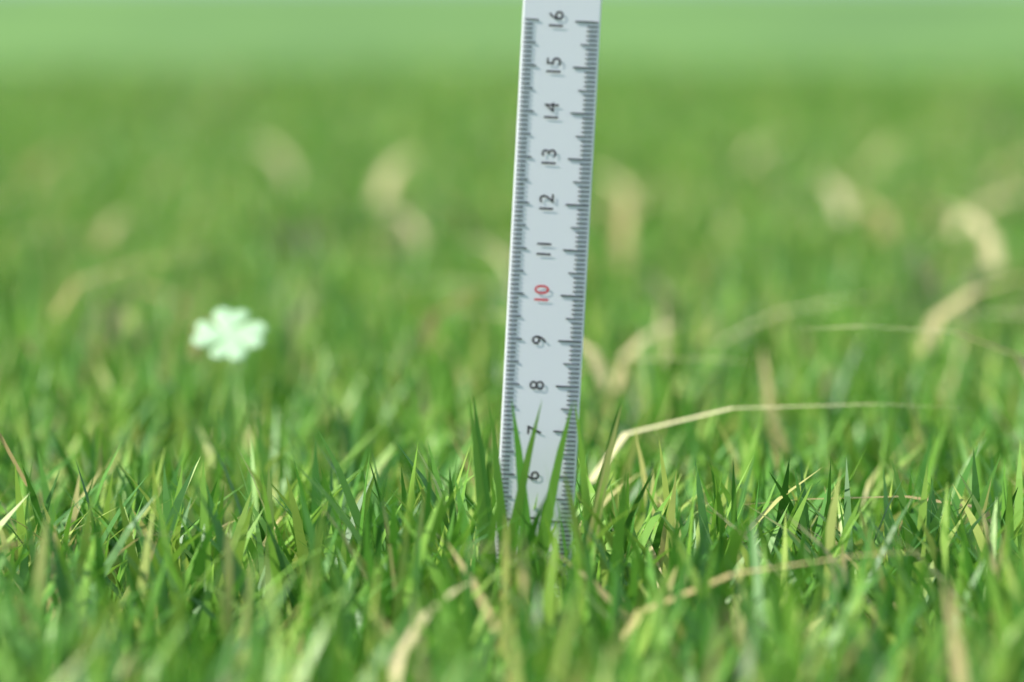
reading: 7.8 (no unit)
